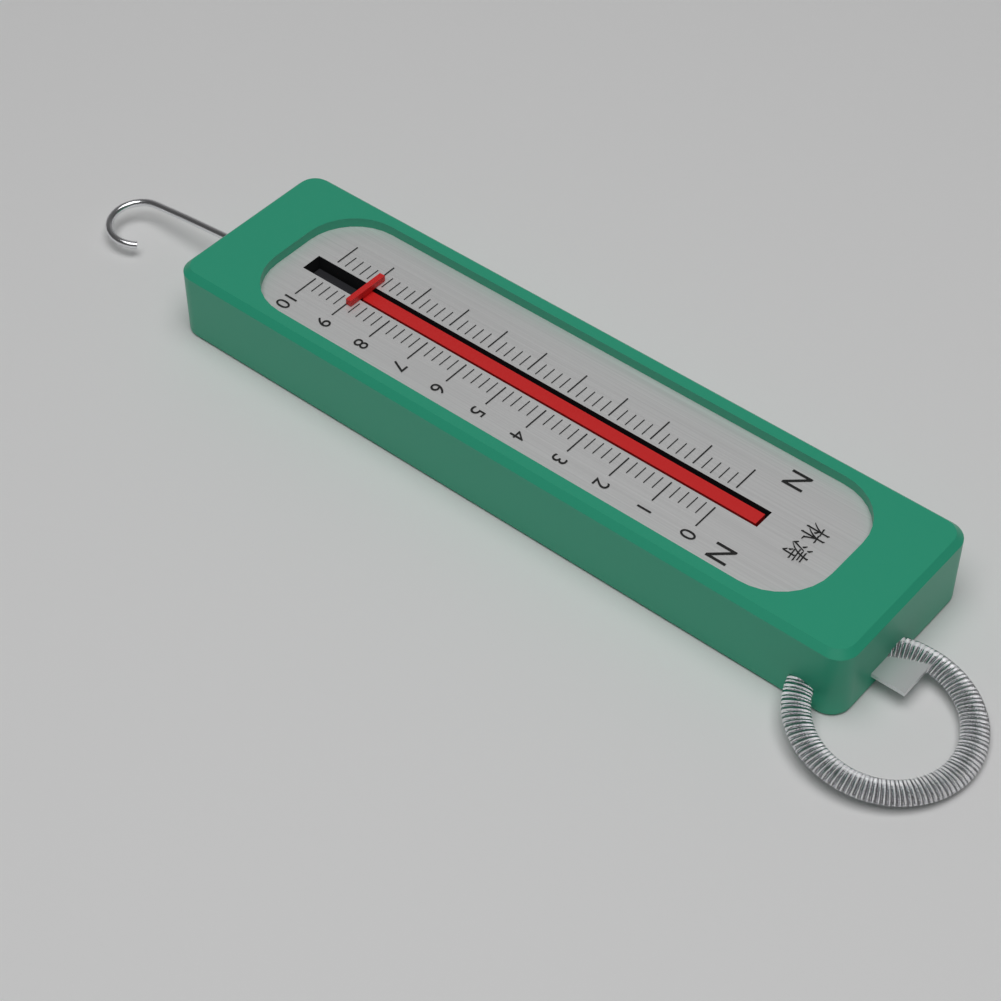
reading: 9.0 N
